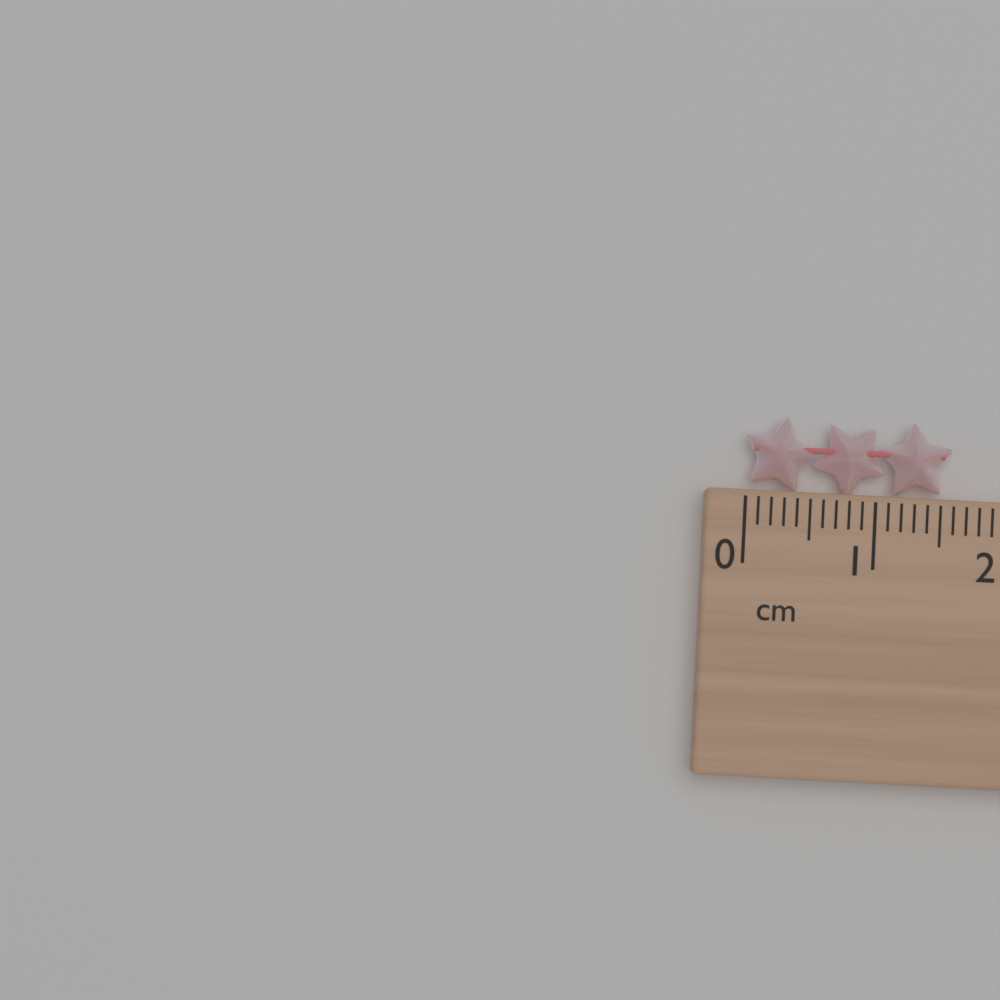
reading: 1.6 cm
